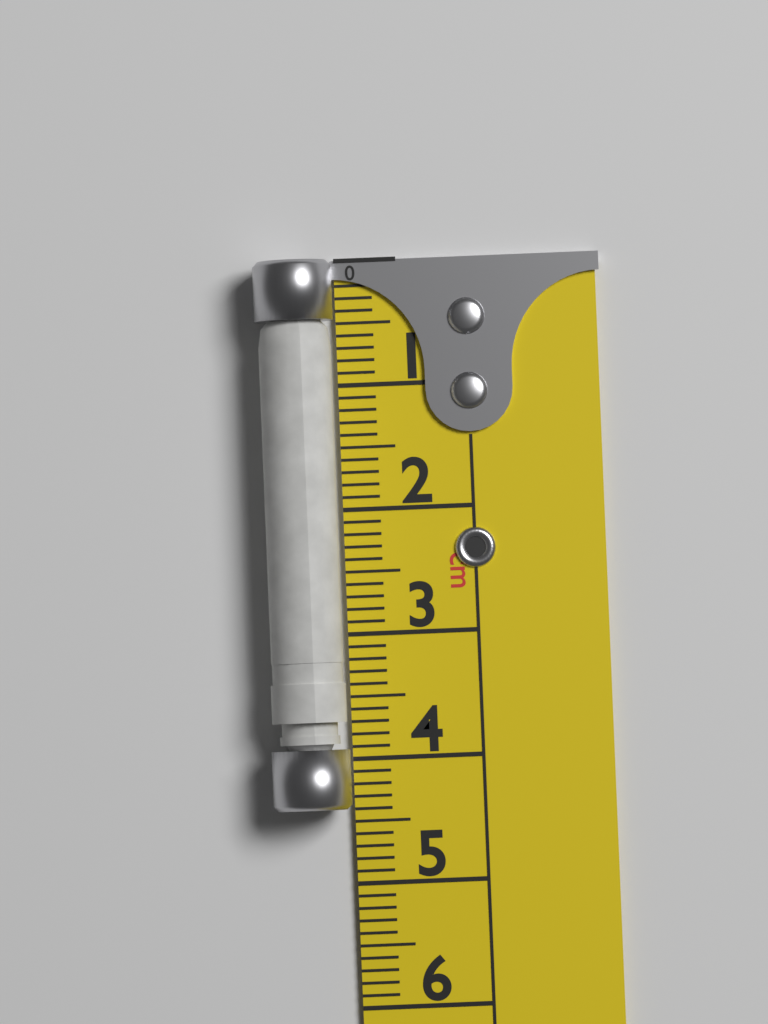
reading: 4.4 cm
